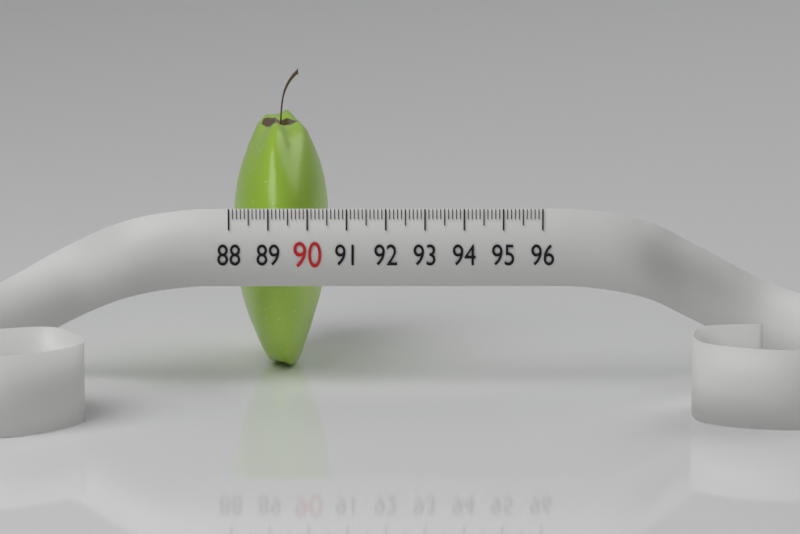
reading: 90.5 (no unit)
